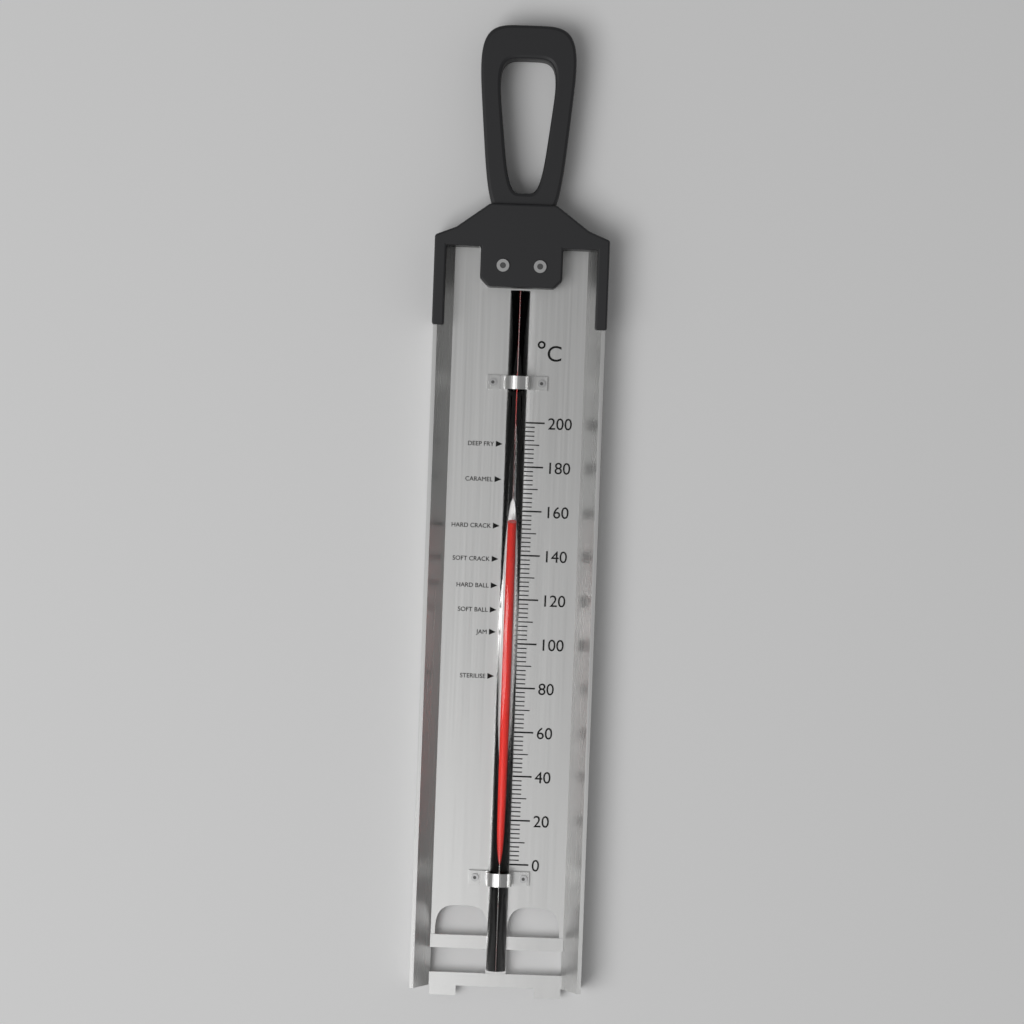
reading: 154 °C
